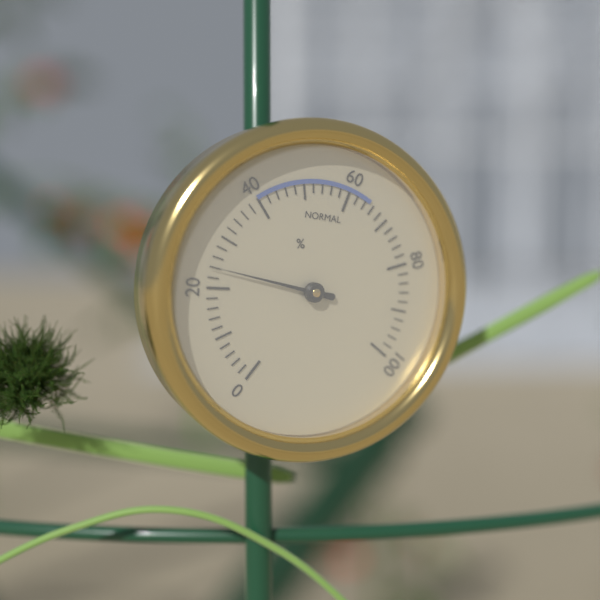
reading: 24 %
